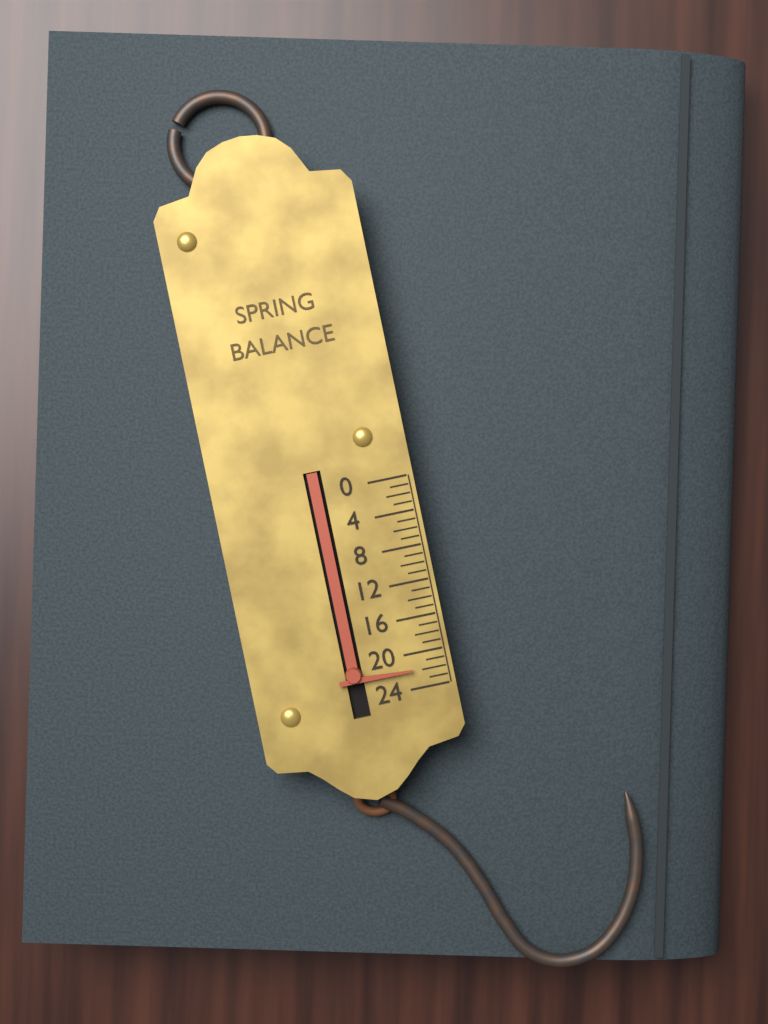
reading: 22 (no unit)
